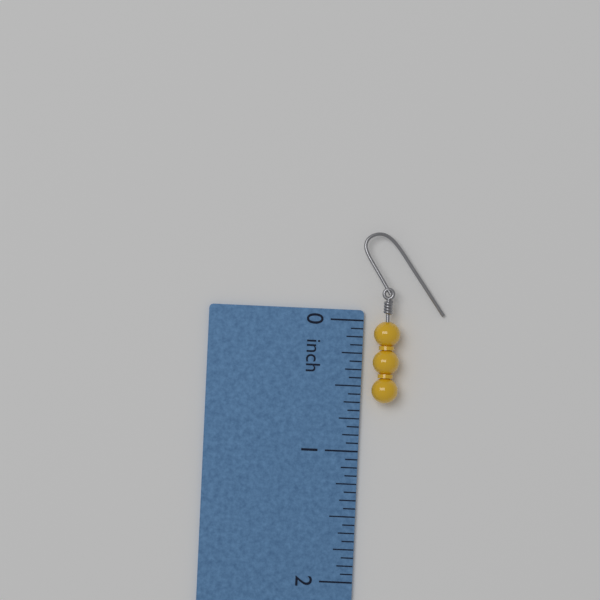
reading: 0.6250 inch
